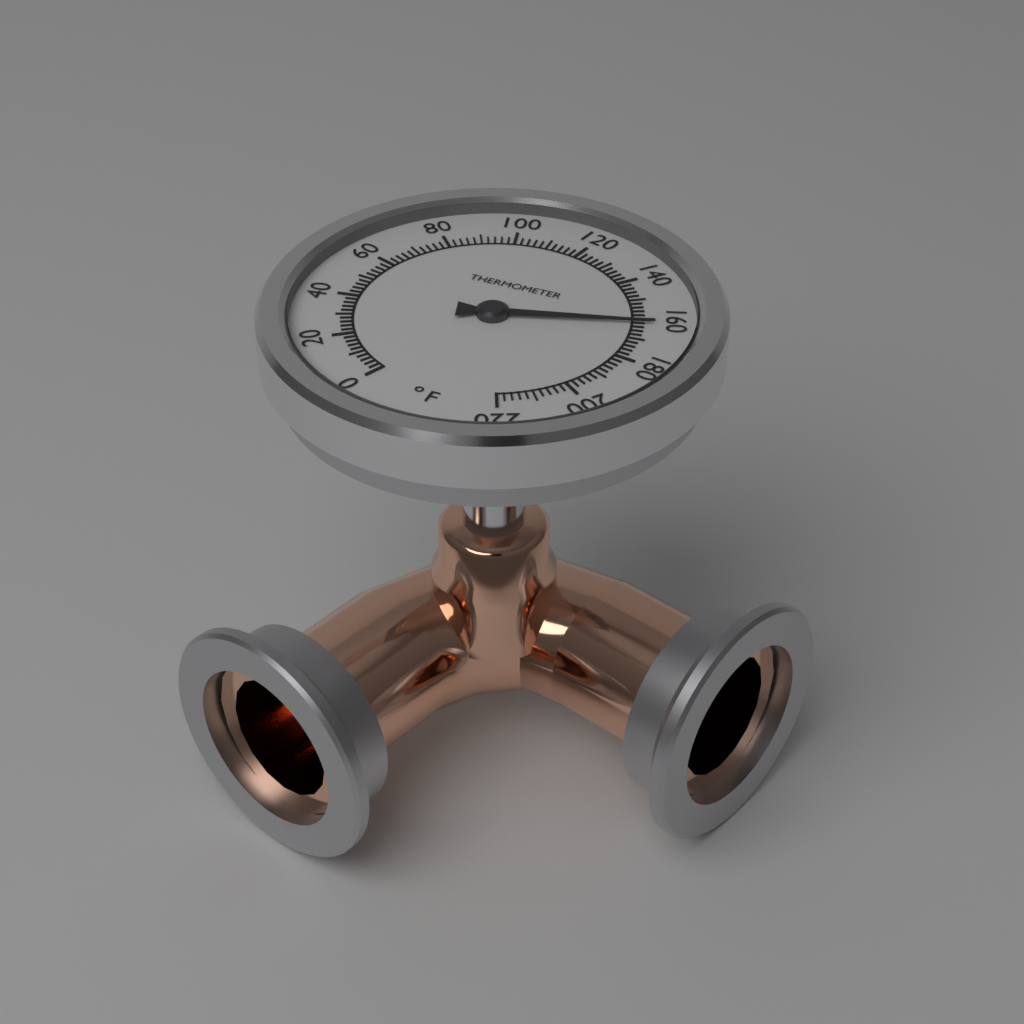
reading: 162 °F
